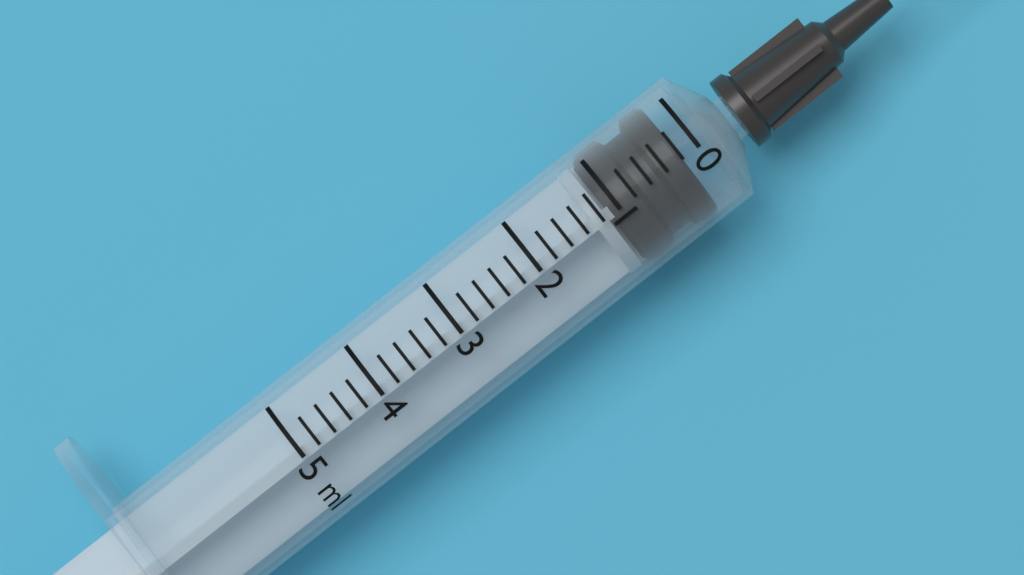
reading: 0.2 ml
